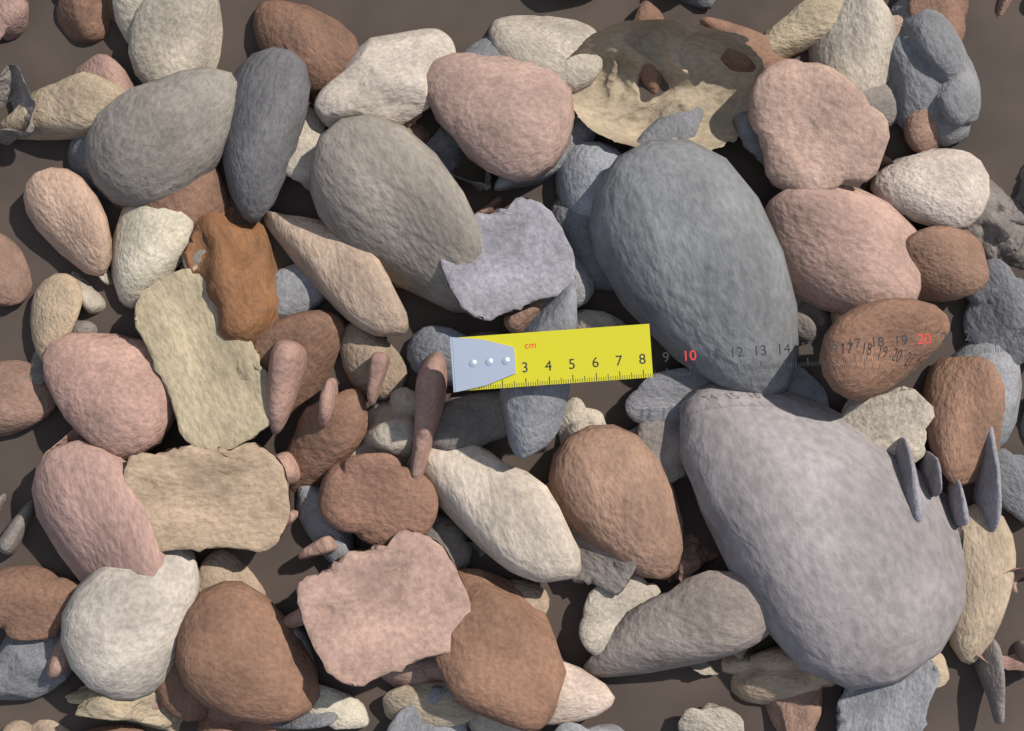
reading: 8.4 cm
